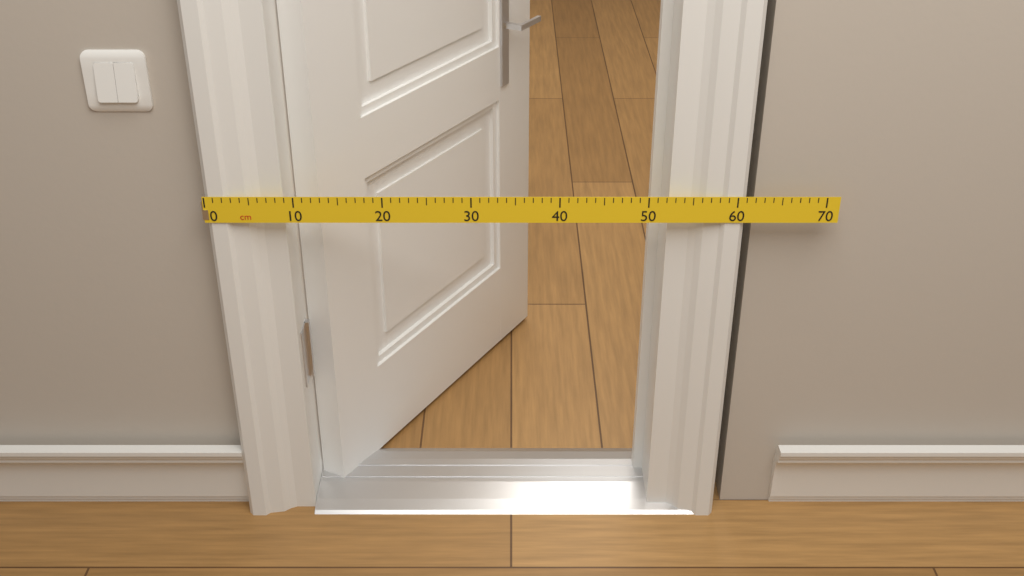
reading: 61 cm
